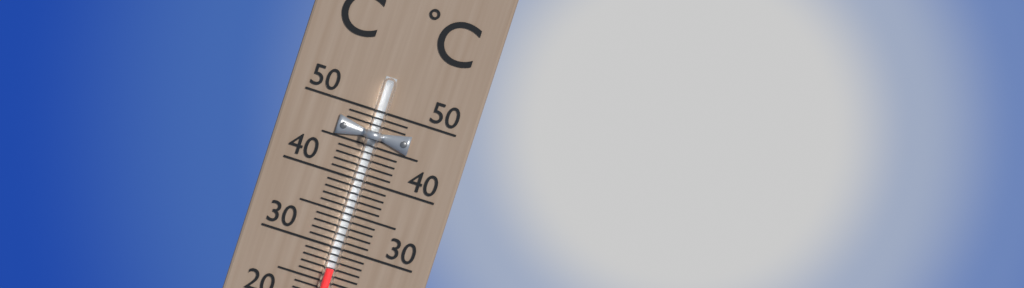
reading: 27 °C
